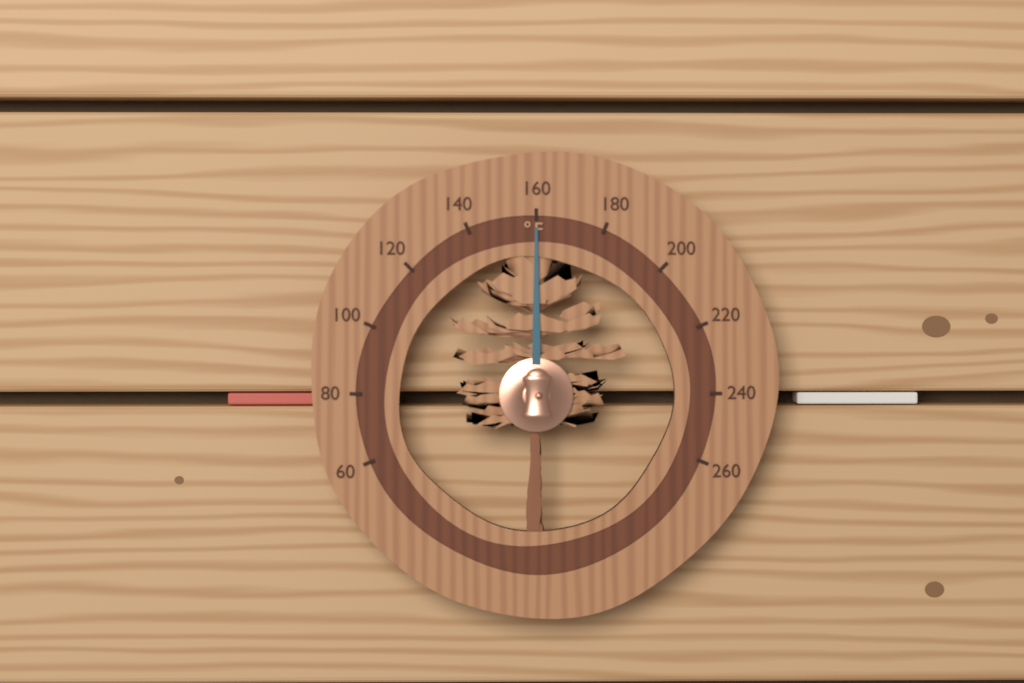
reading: 160 °F
